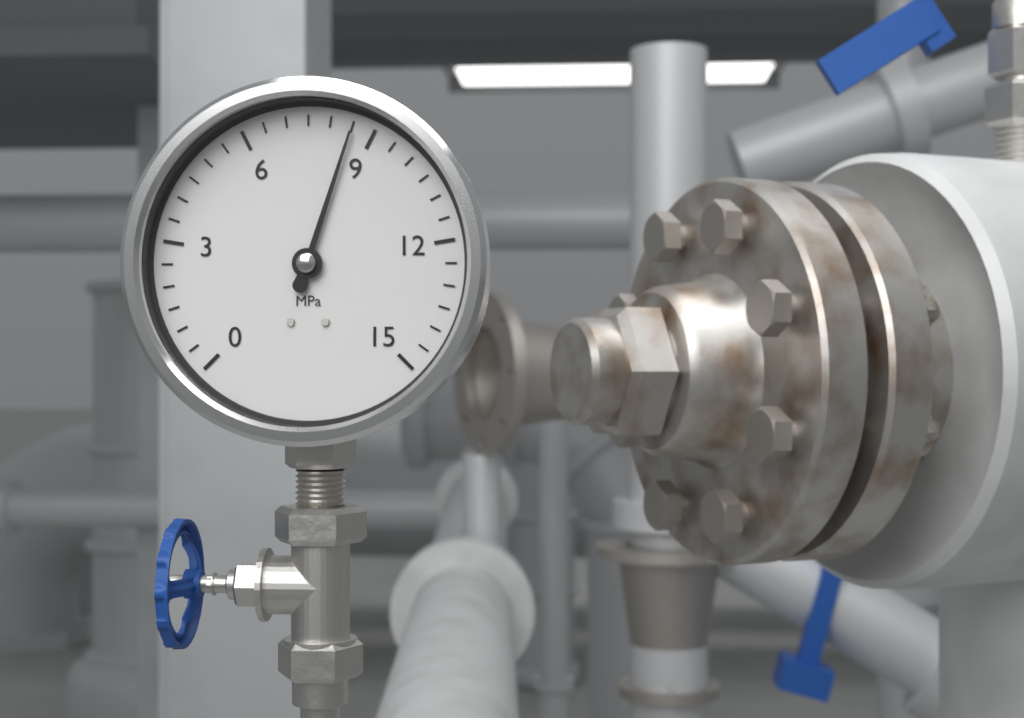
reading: 8.5 MPa
